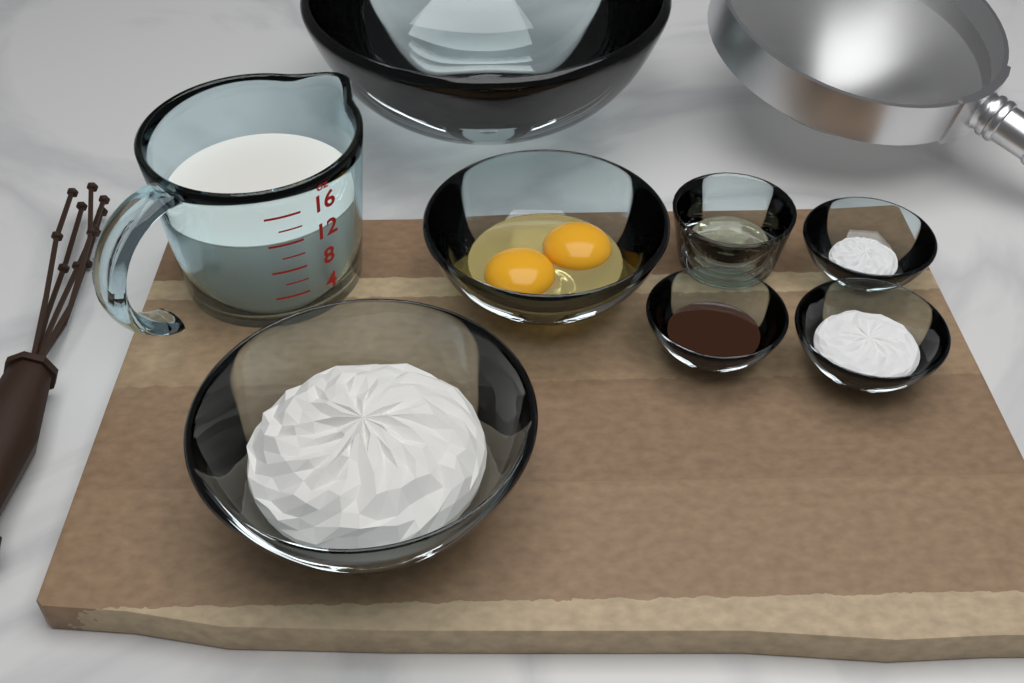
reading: 12 oz
